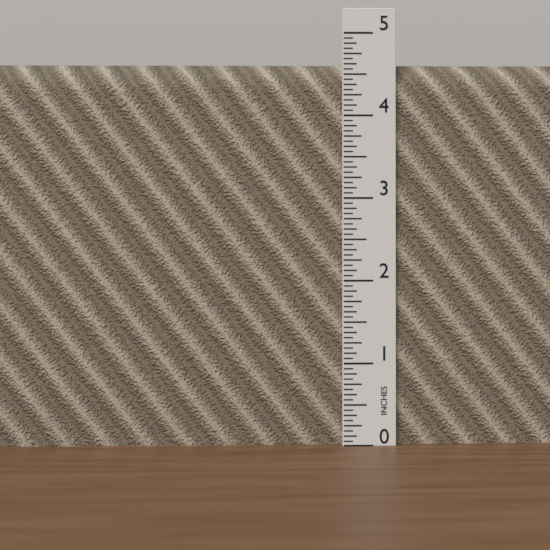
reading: 4.6250 in
